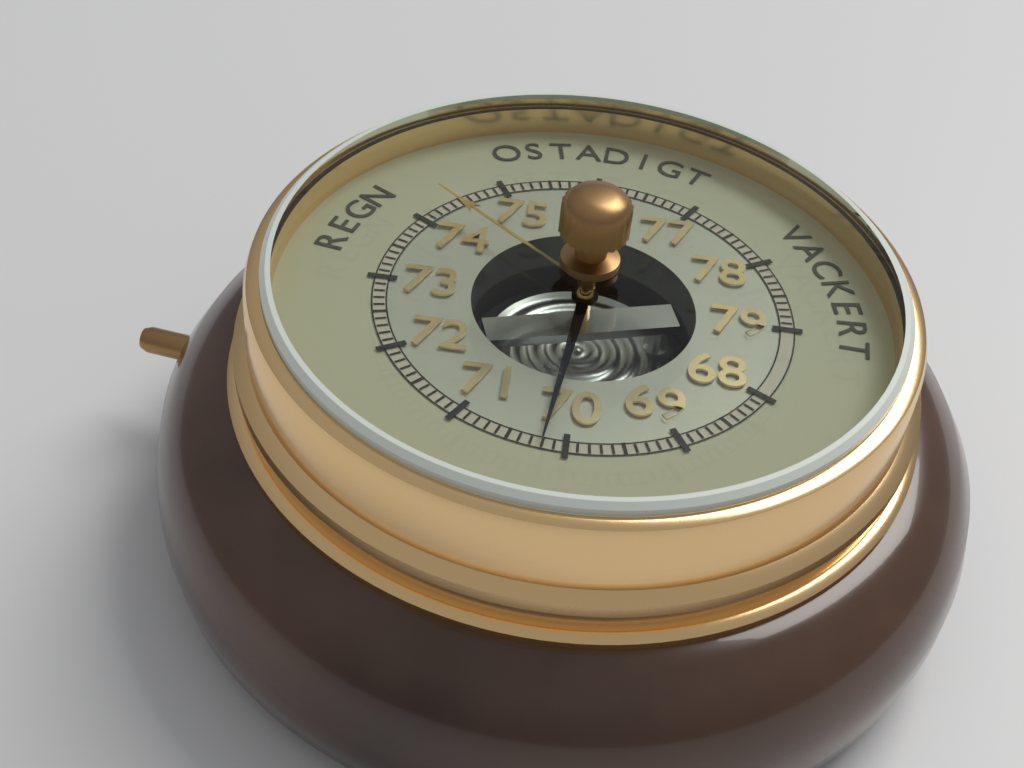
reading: 70.2 (no unit)
